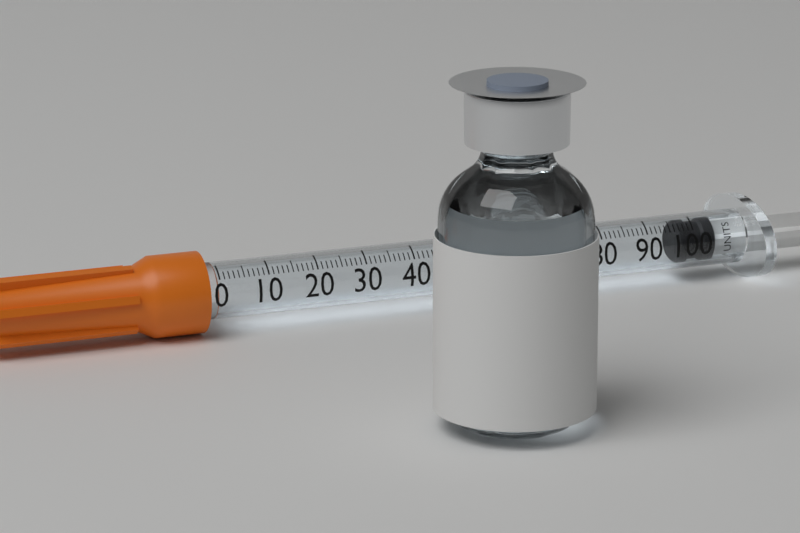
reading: 97 units
